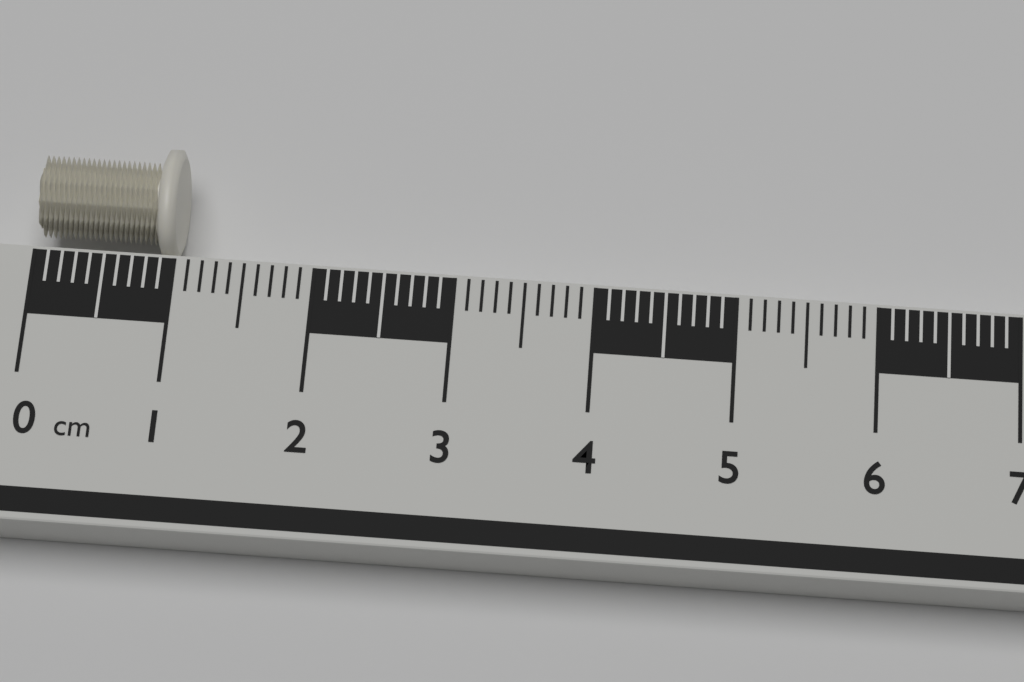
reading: 1.0 cm
